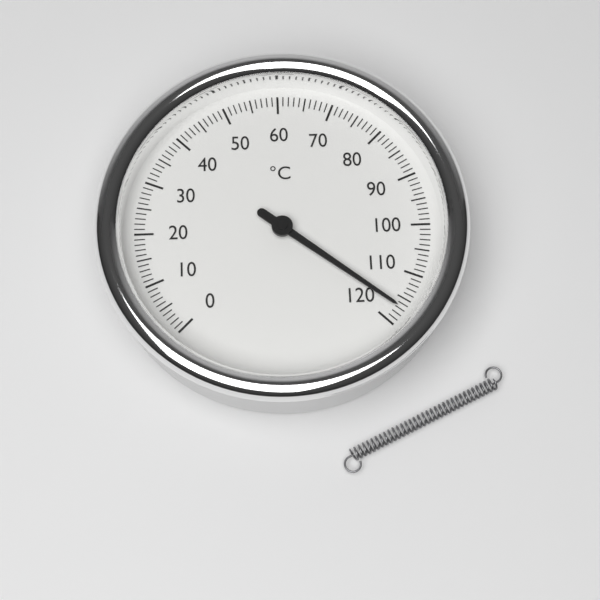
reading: 117 °C
